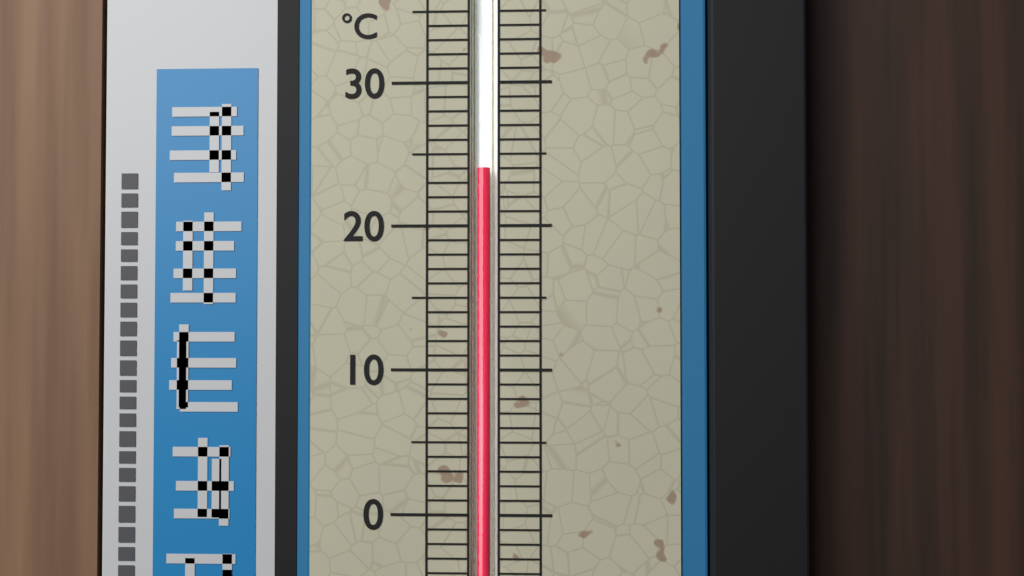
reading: 24 °C
